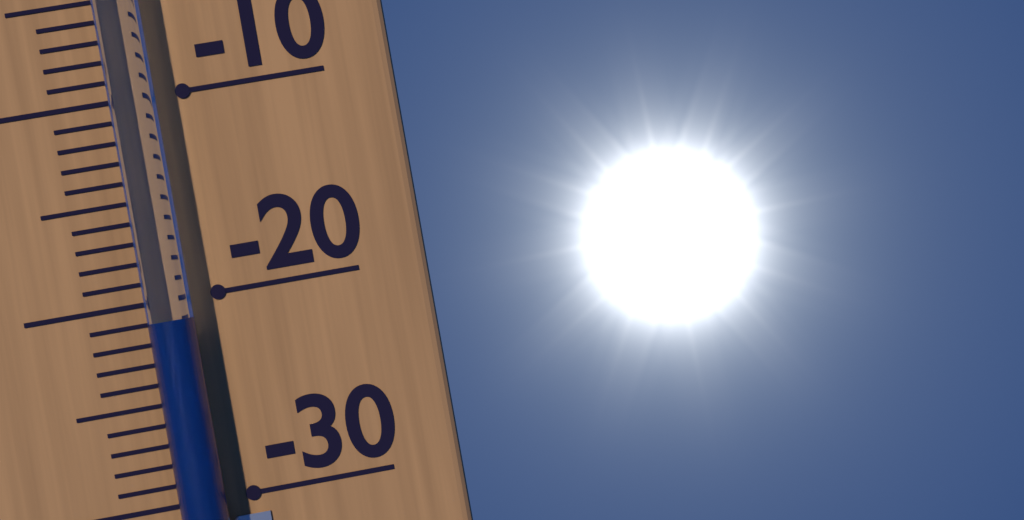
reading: -21 °C
